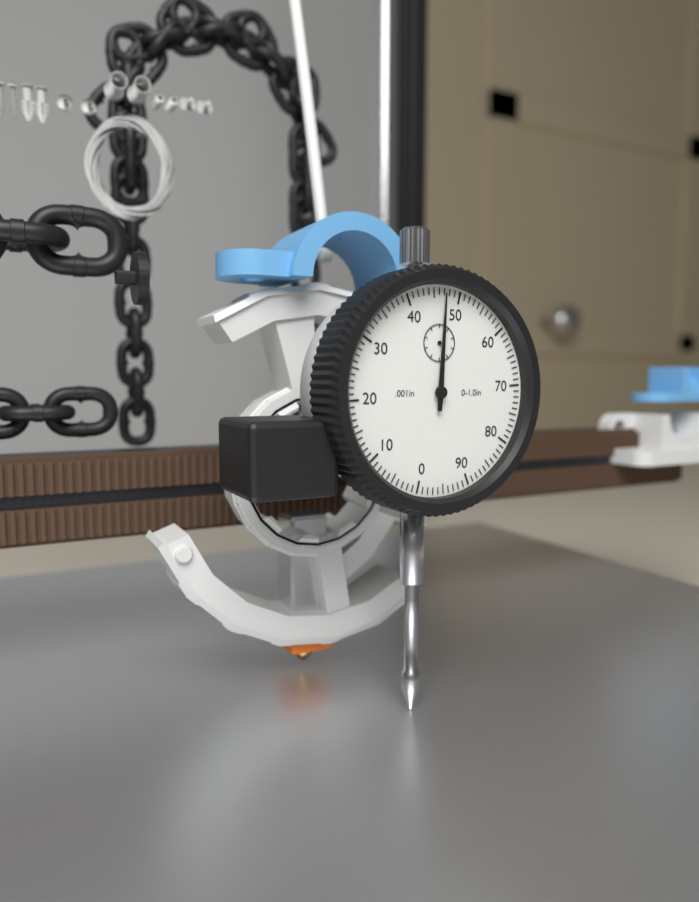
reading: 0.047 in
